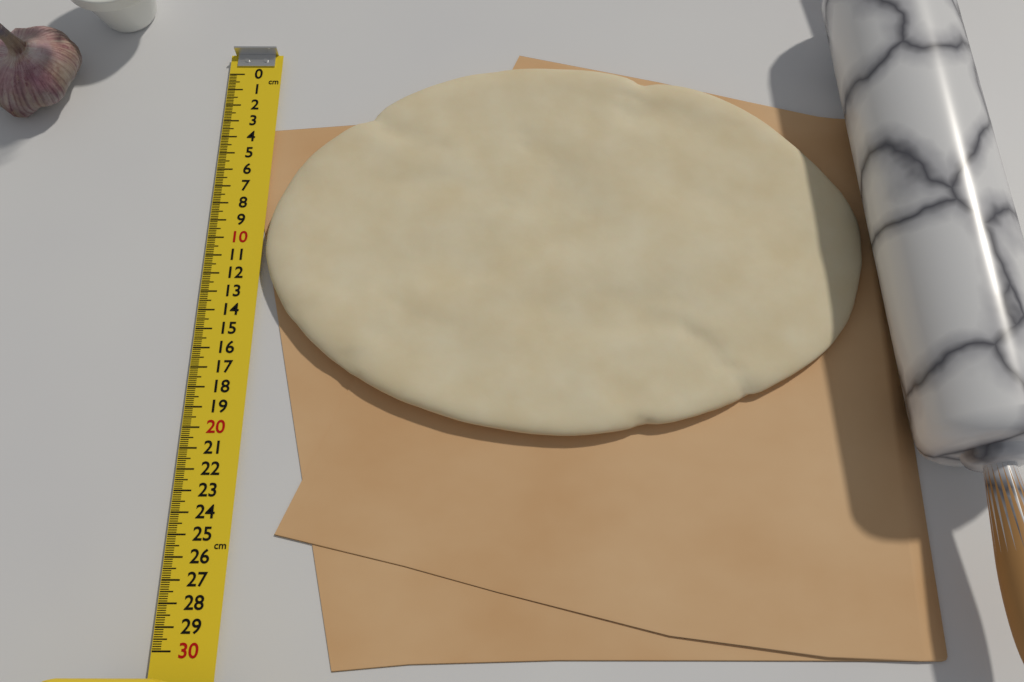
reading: 20.5 cm
